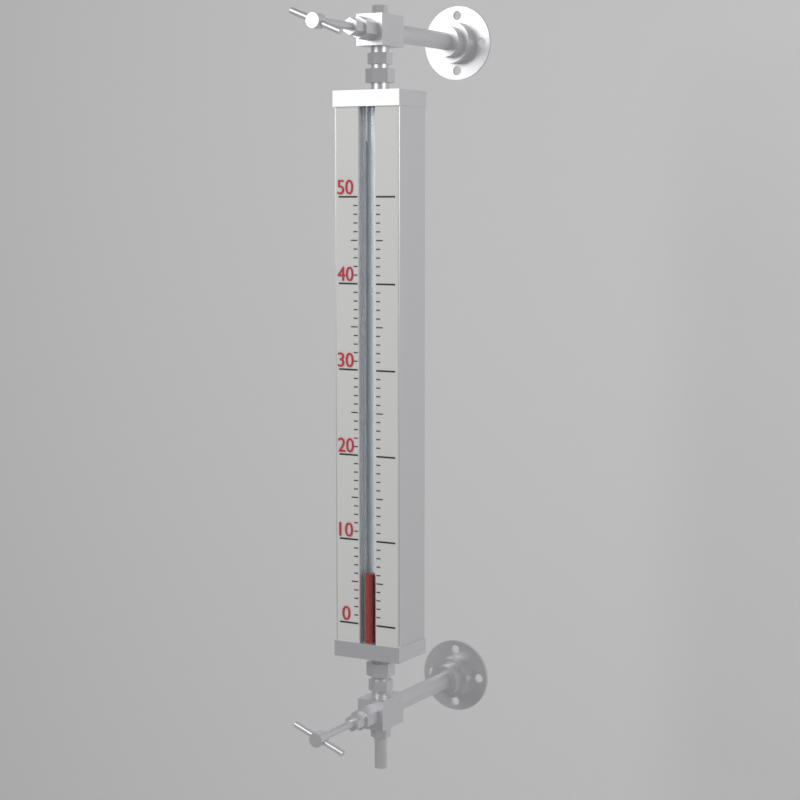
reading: 6 (no unit)
